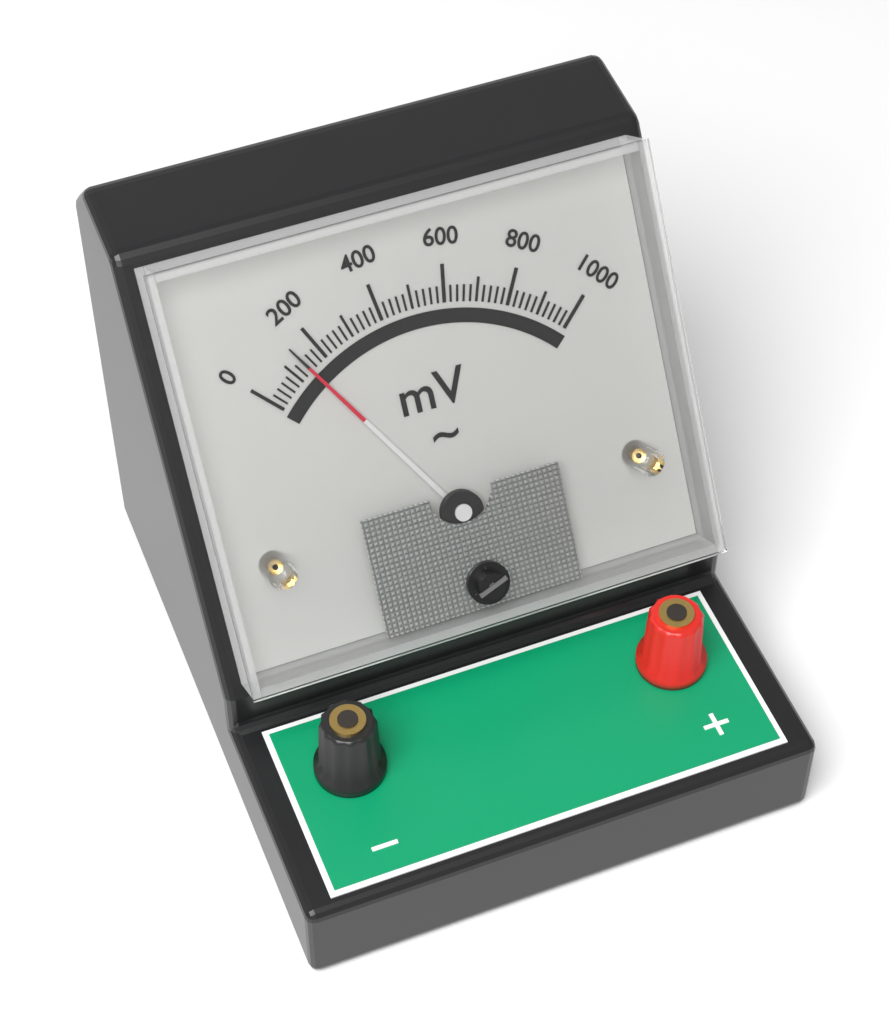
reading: 140 mV
